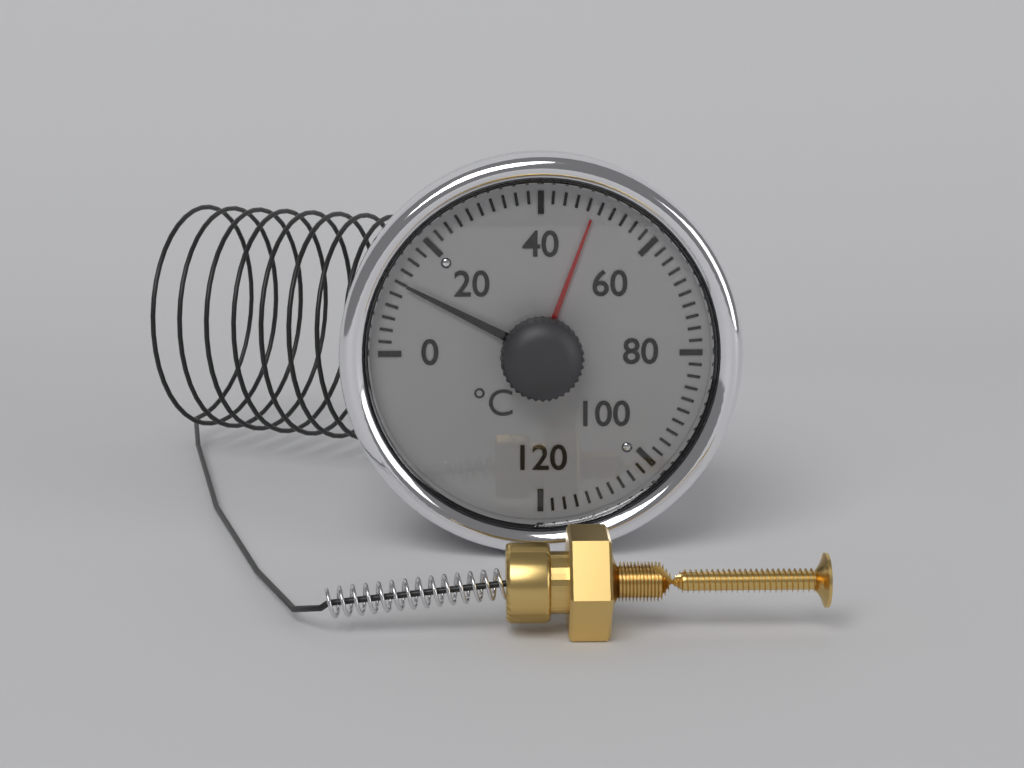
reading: 12 °C
